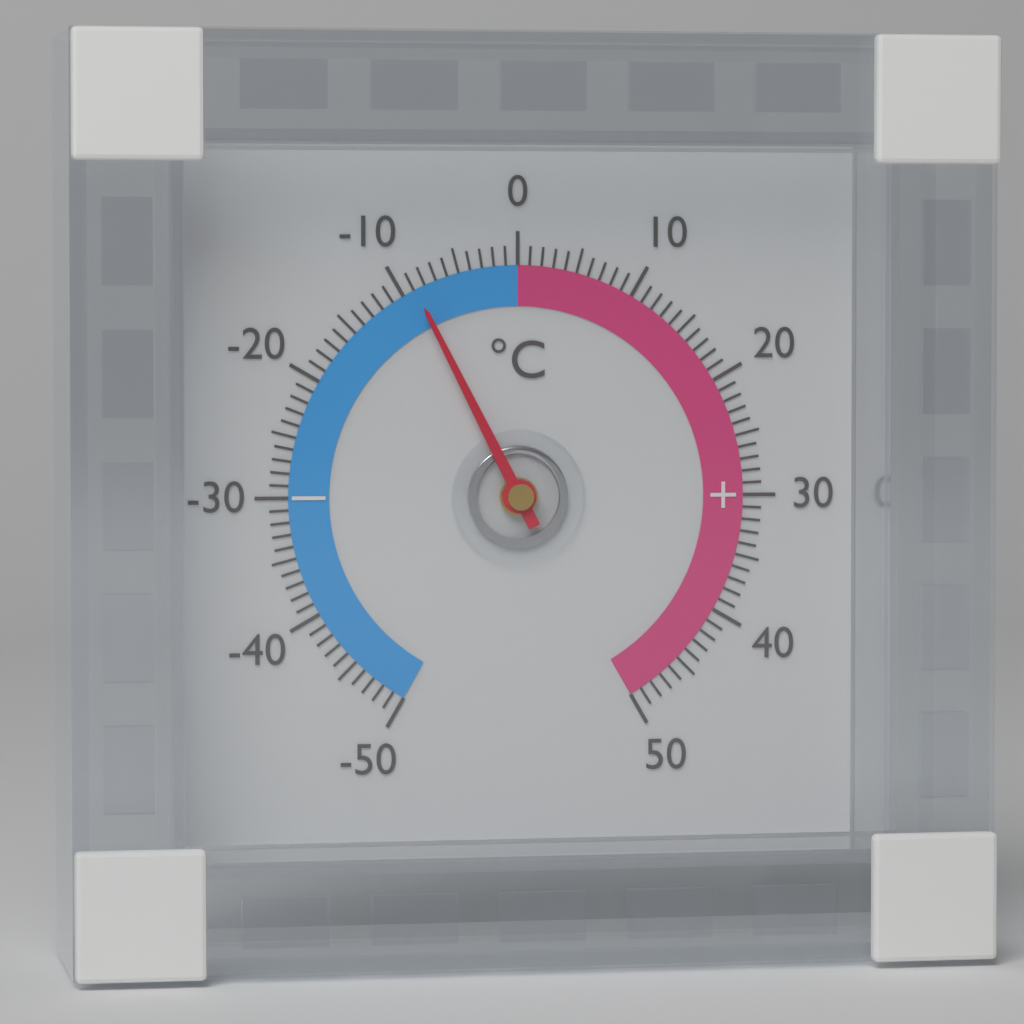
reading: -9 °C
